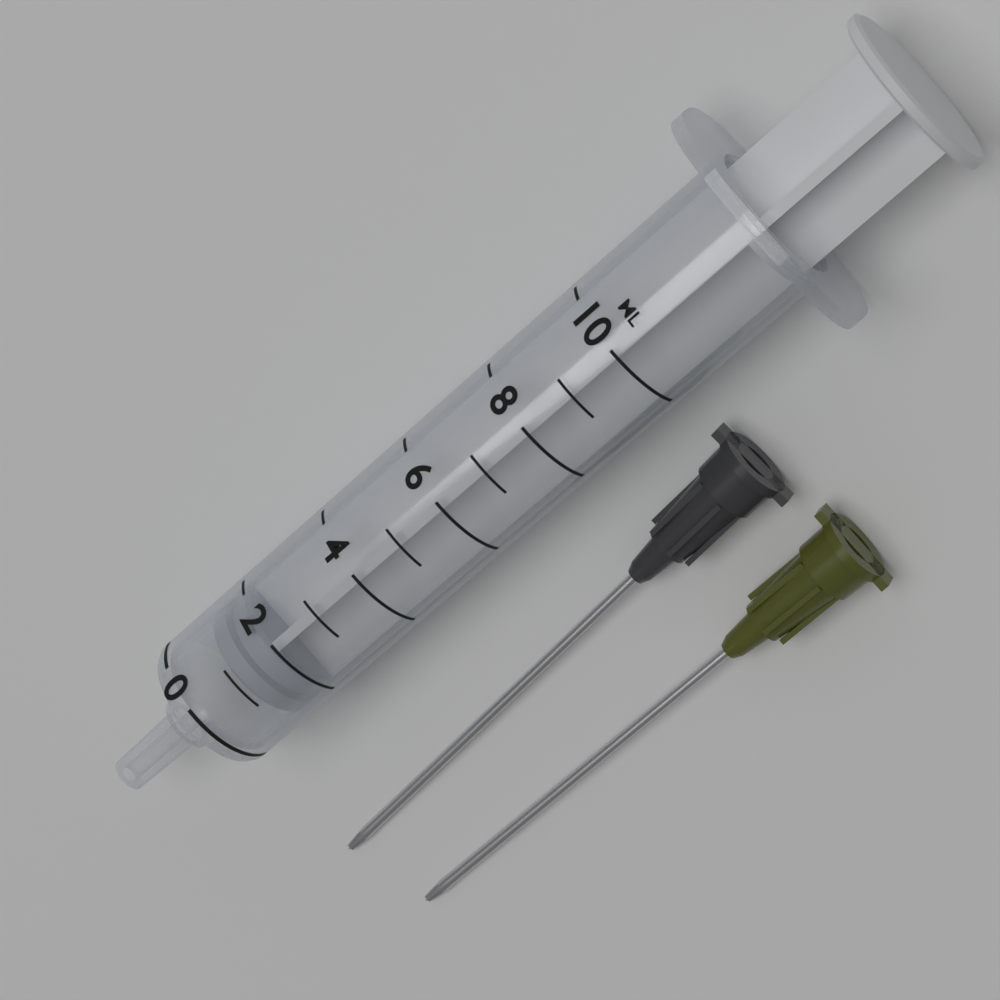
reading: 1 ml
